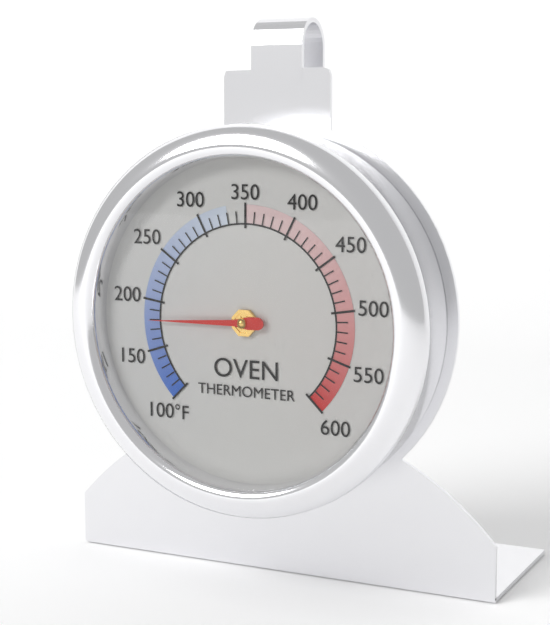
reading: 180 °F
